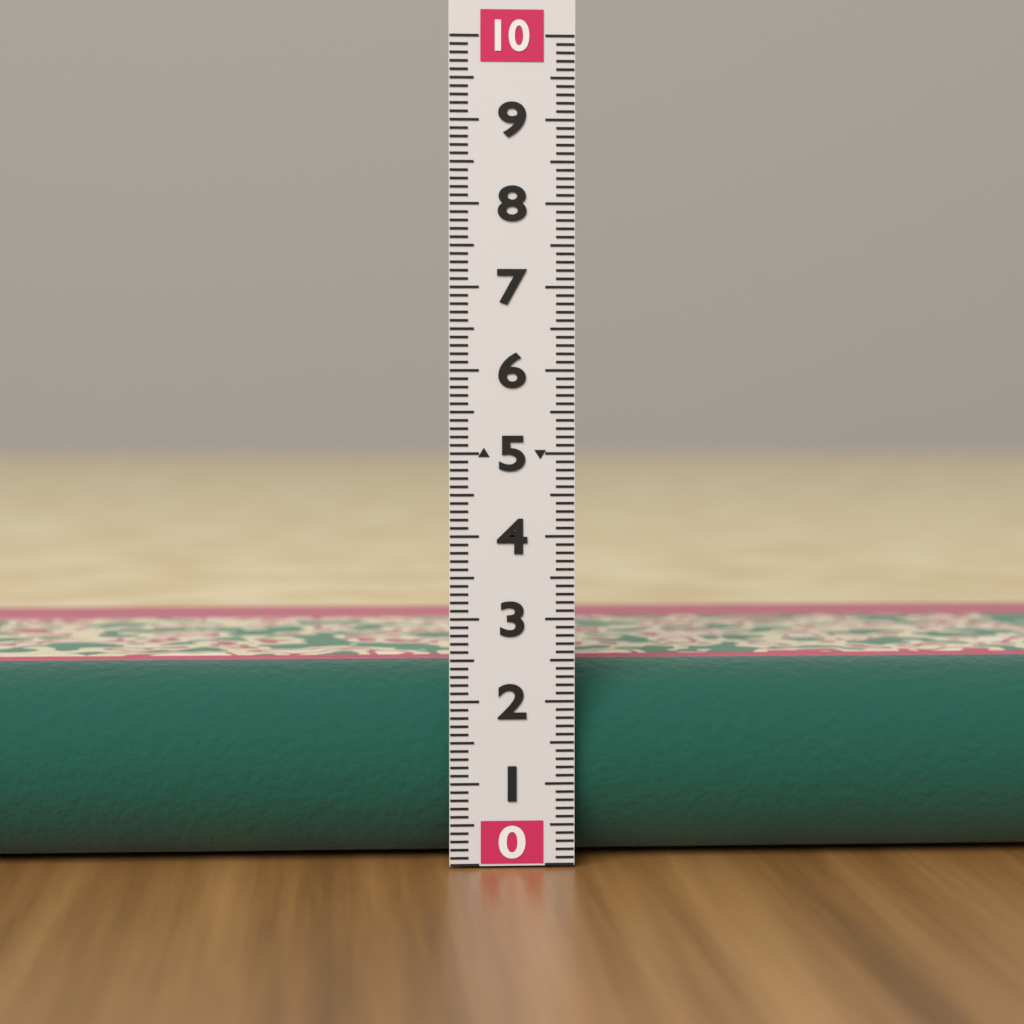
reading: 2.4 (no unit)
